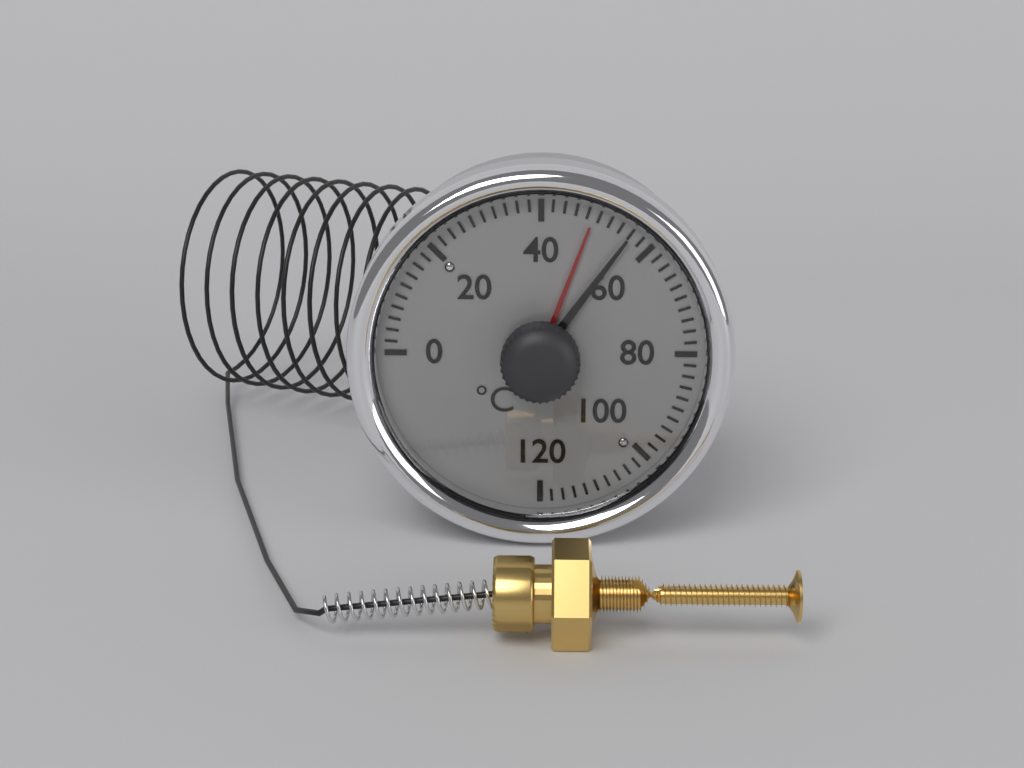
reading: 56 °C
